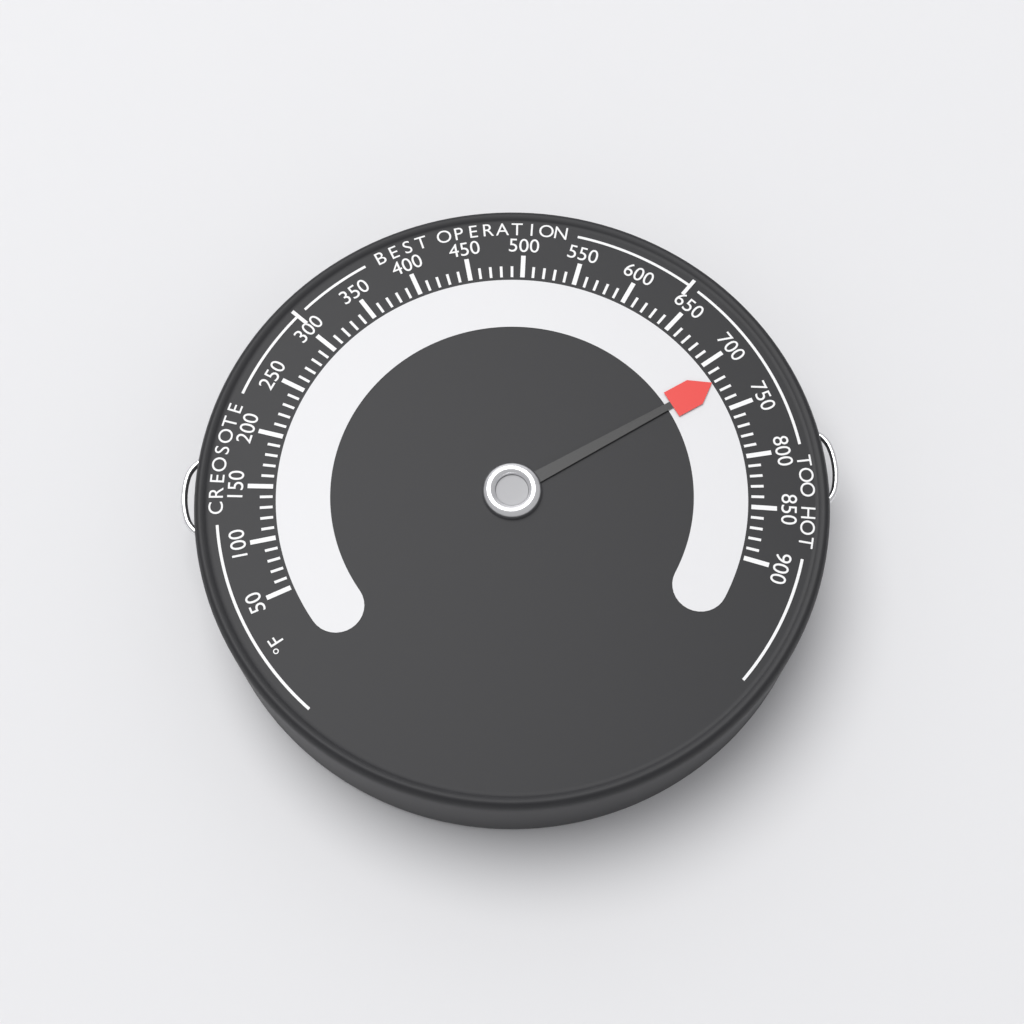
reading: 720 °F
